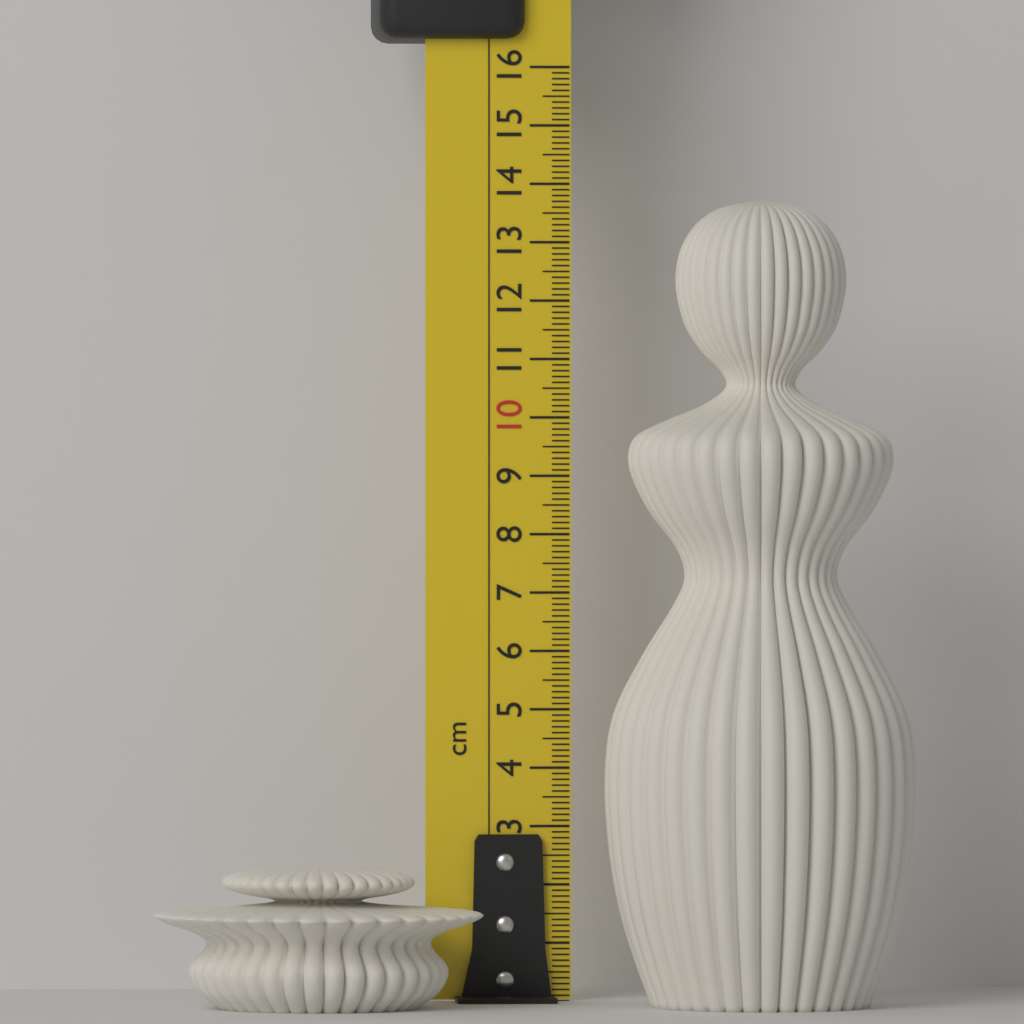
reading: 2.4 cm
